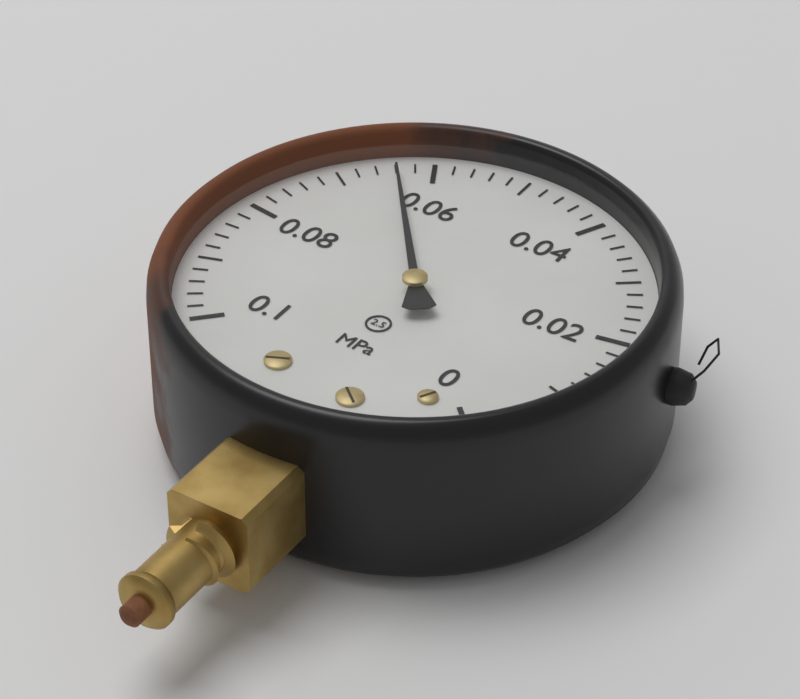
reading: 0.064 MPa
